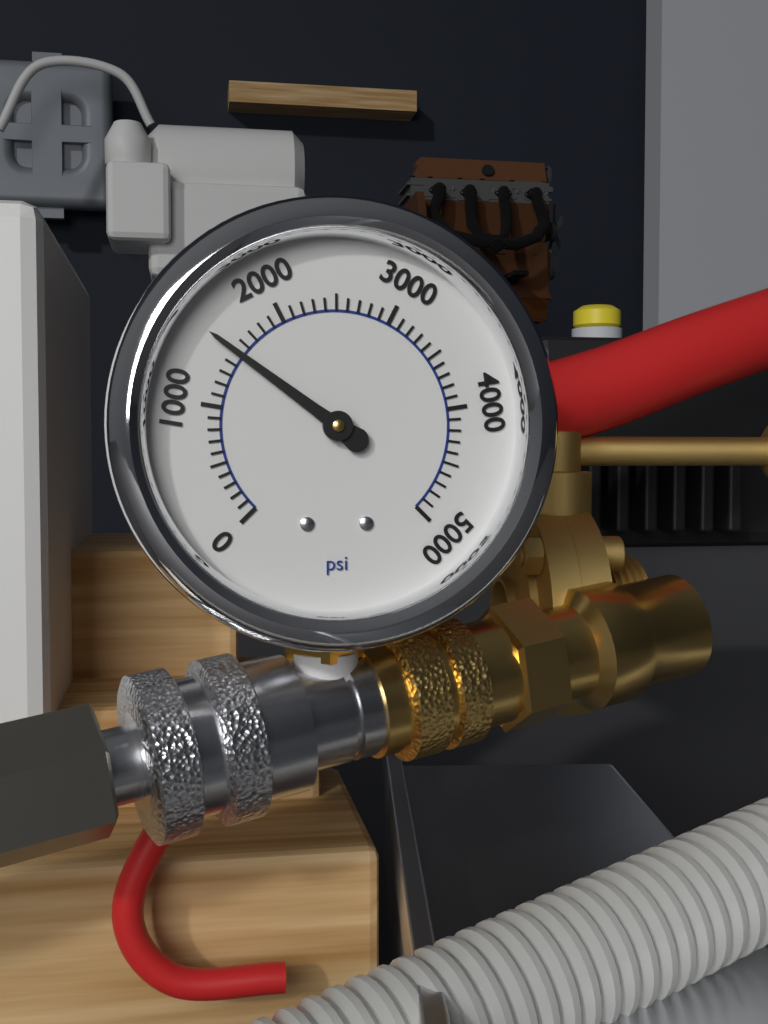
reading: 1500 psi
